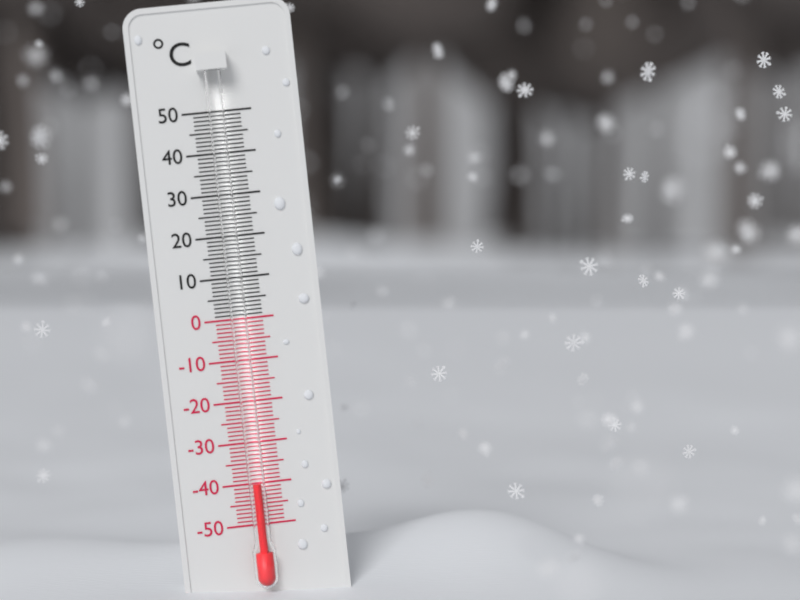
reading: -40 °C
